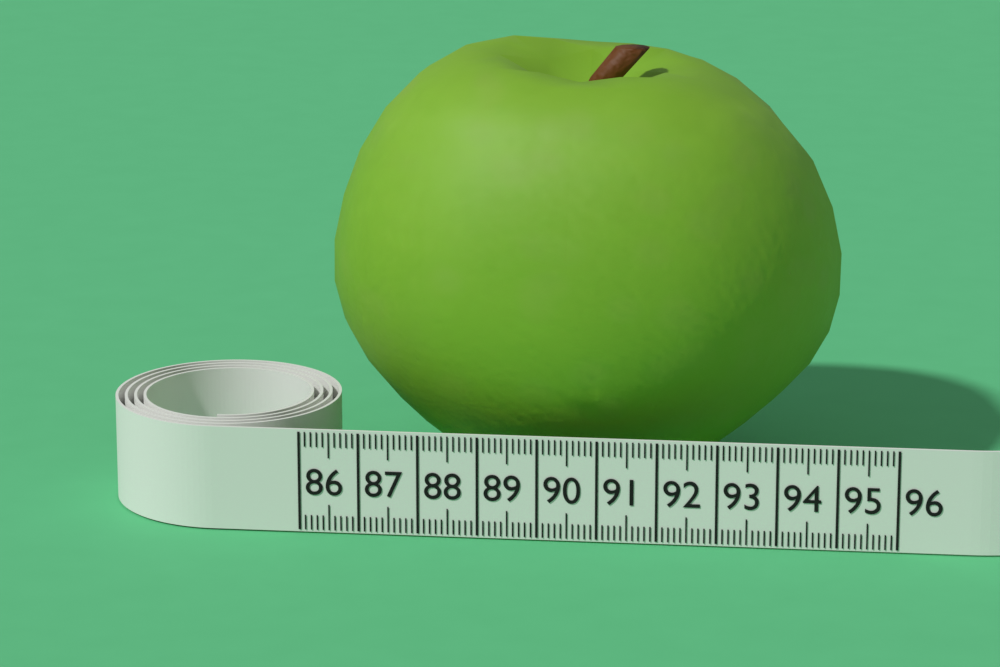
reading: 94.9 (no unit)
